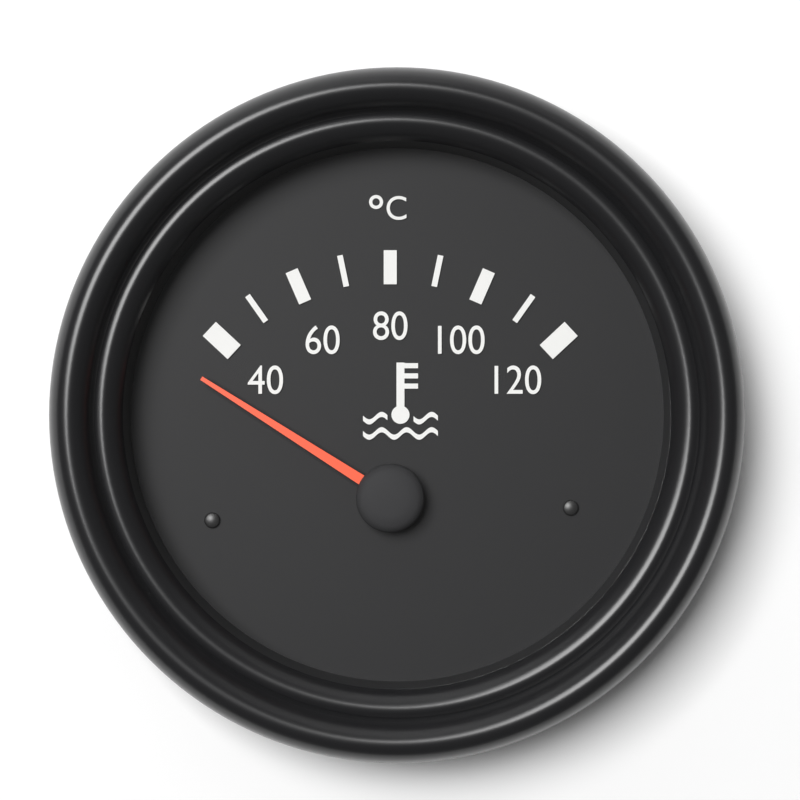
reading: 31 °C
